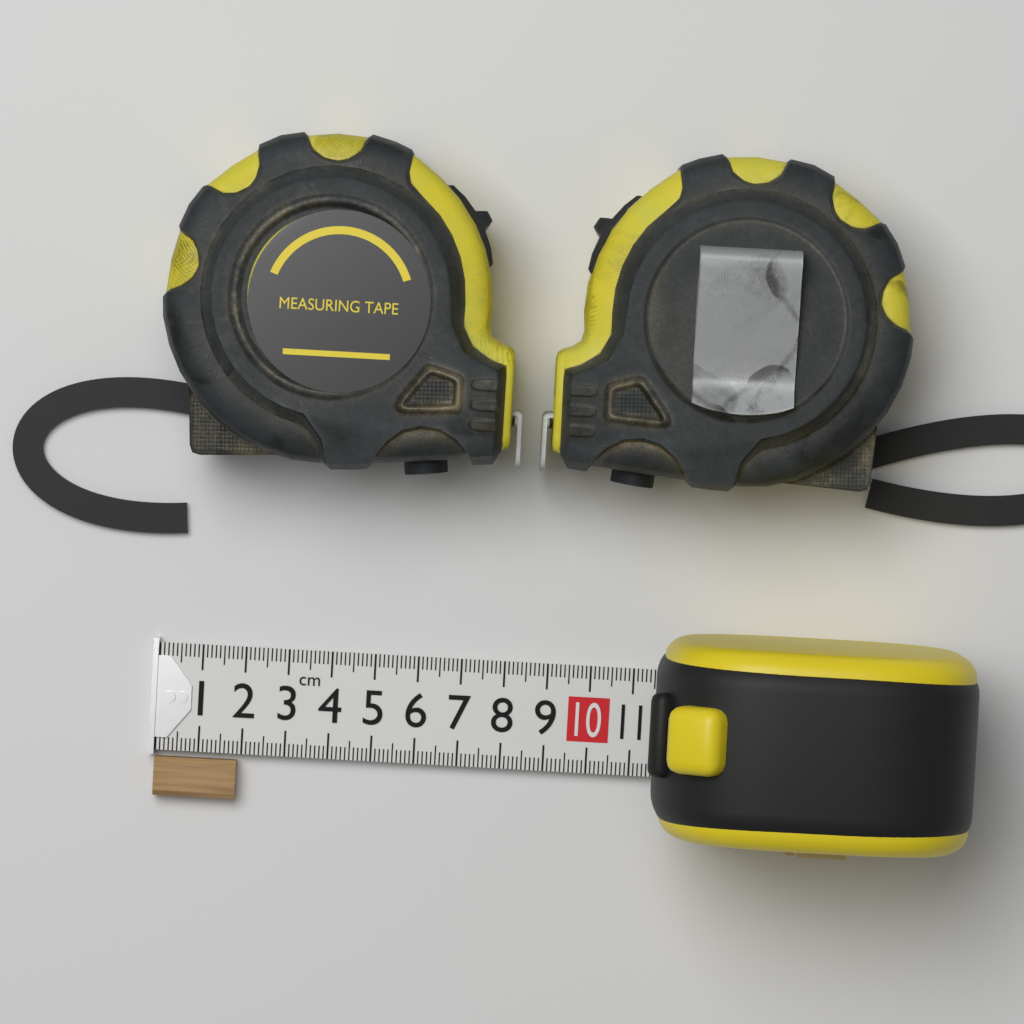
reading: 1.9 cm
